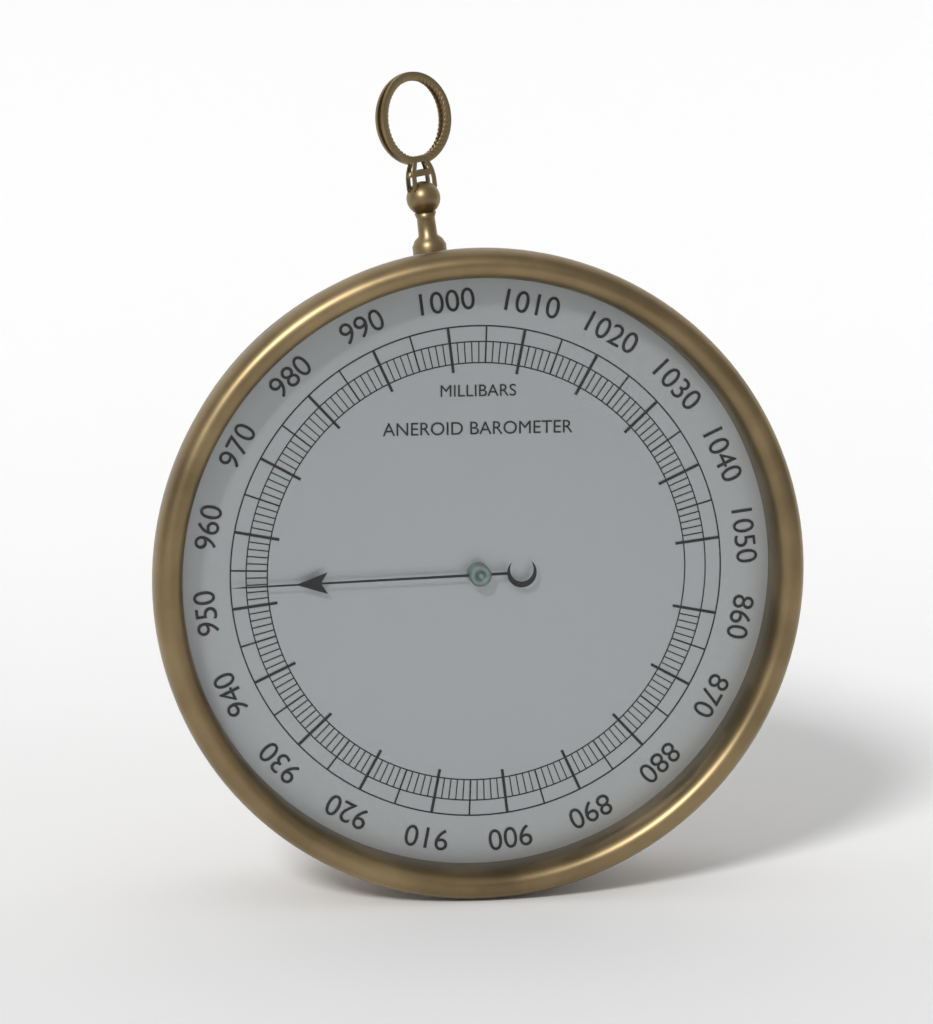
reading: 953 mbar
